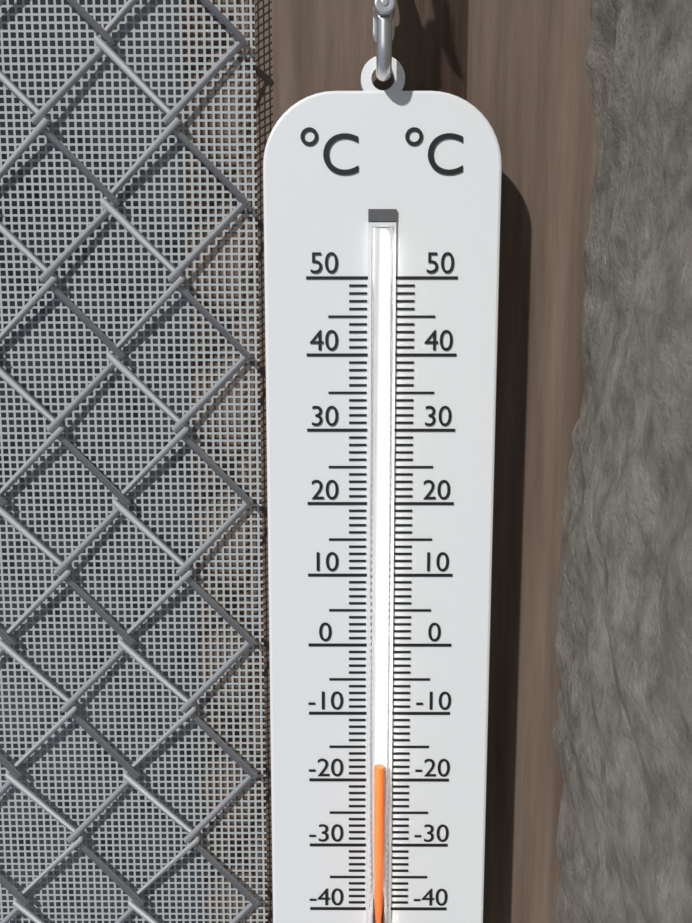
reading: -17 °C
